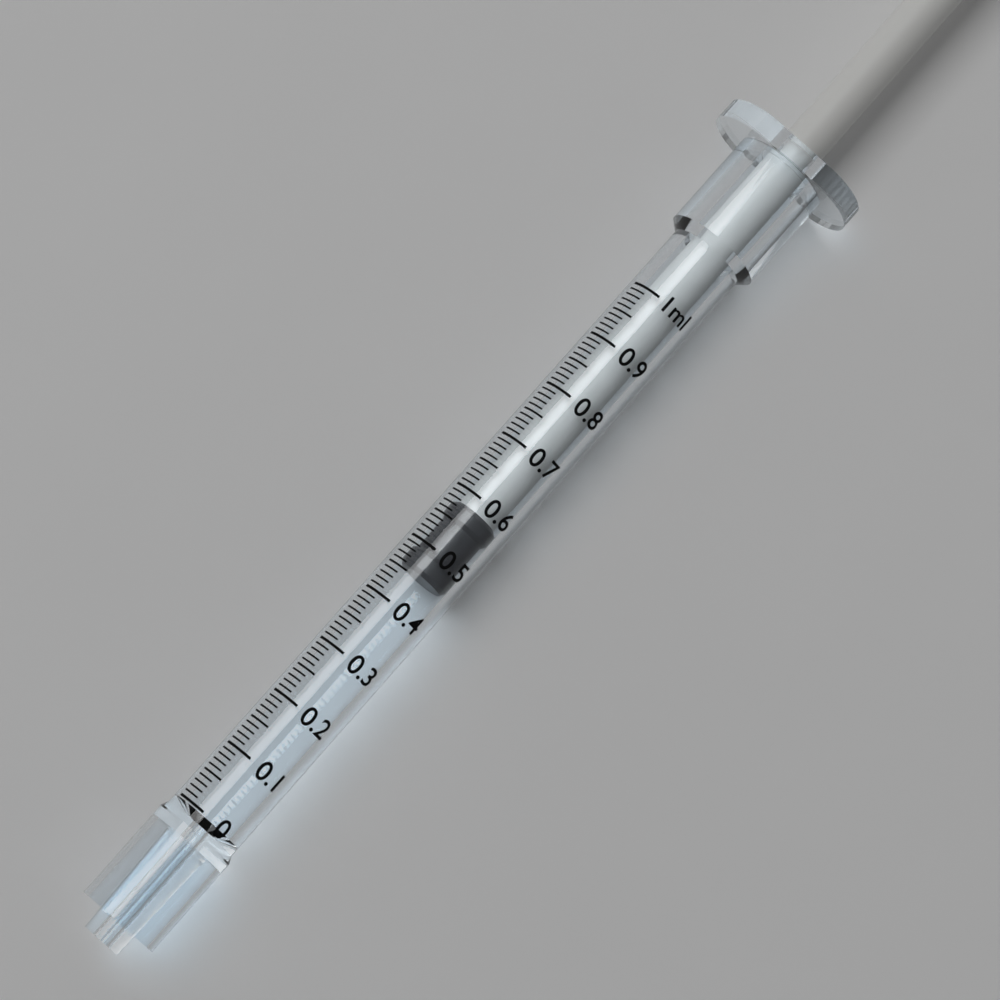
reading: 0.46 ml
